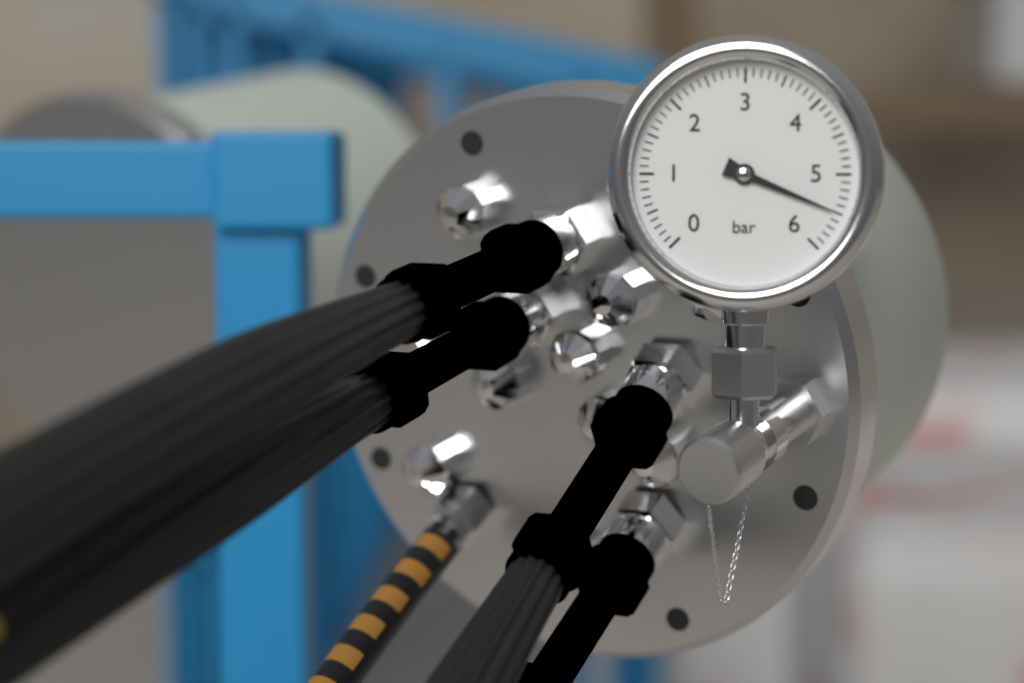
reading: 5.5 bar
